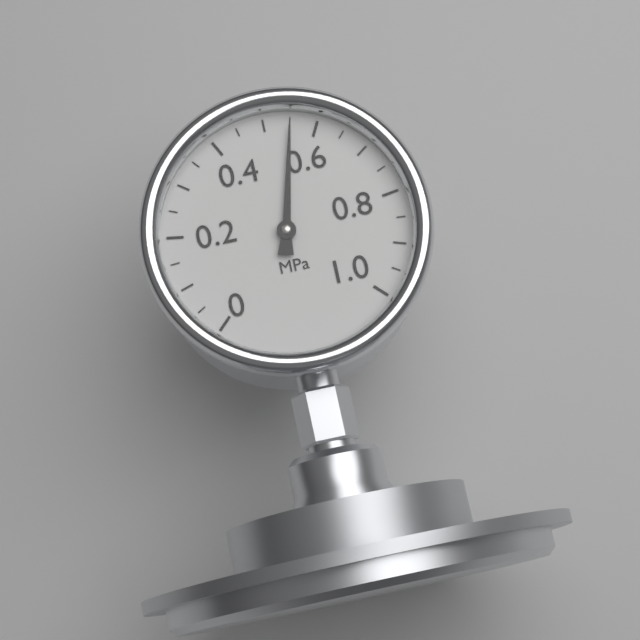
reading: 0.55 MPa
